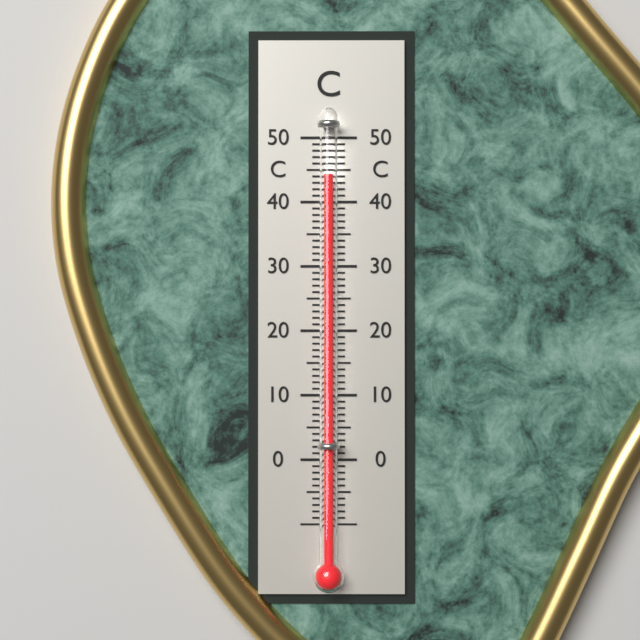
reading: 44 °C
